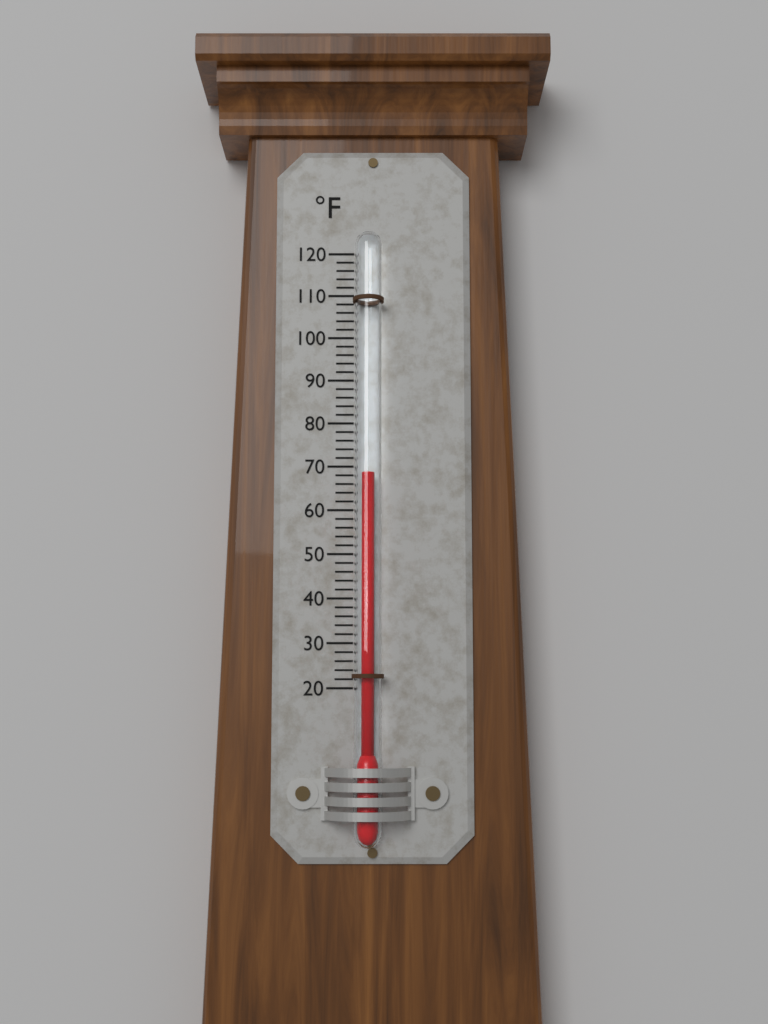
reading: 68 °F
